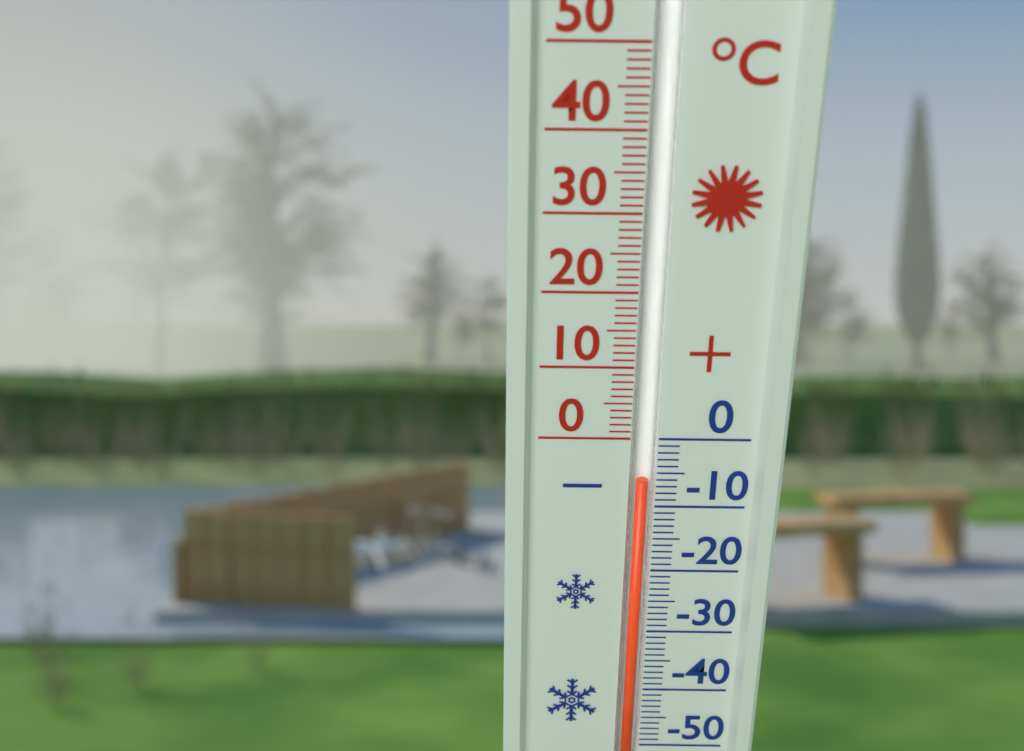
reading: -6 °C
